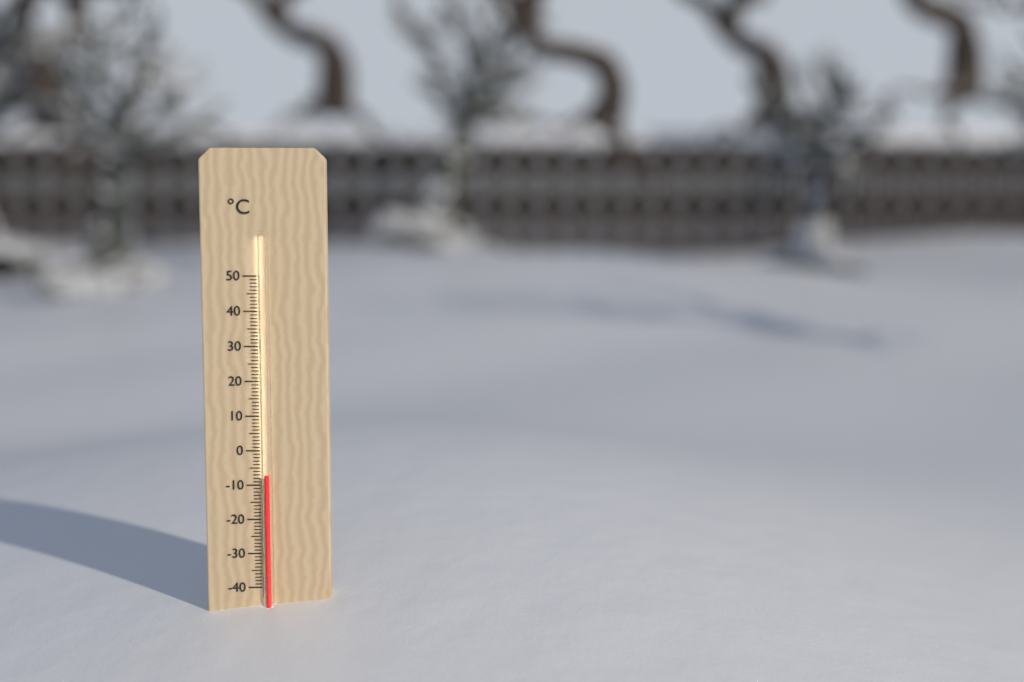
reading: -7 °C
